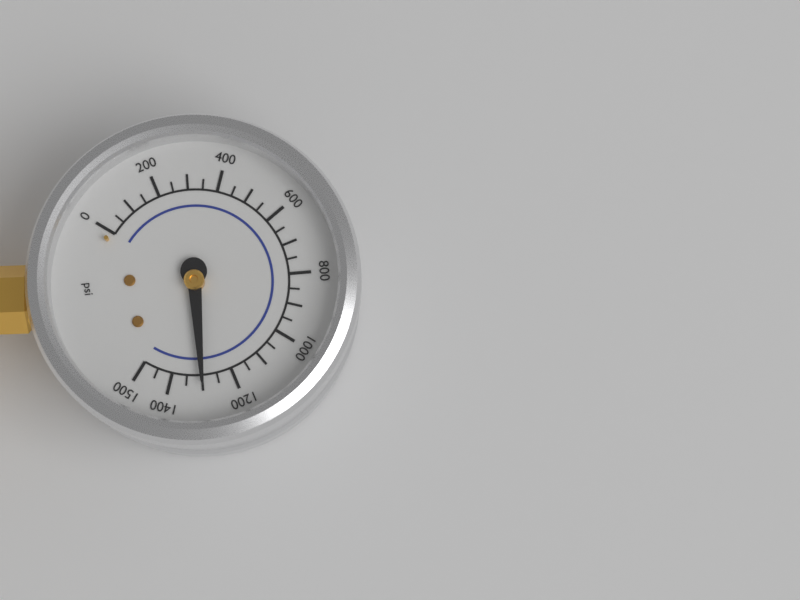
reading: 1300 psi
